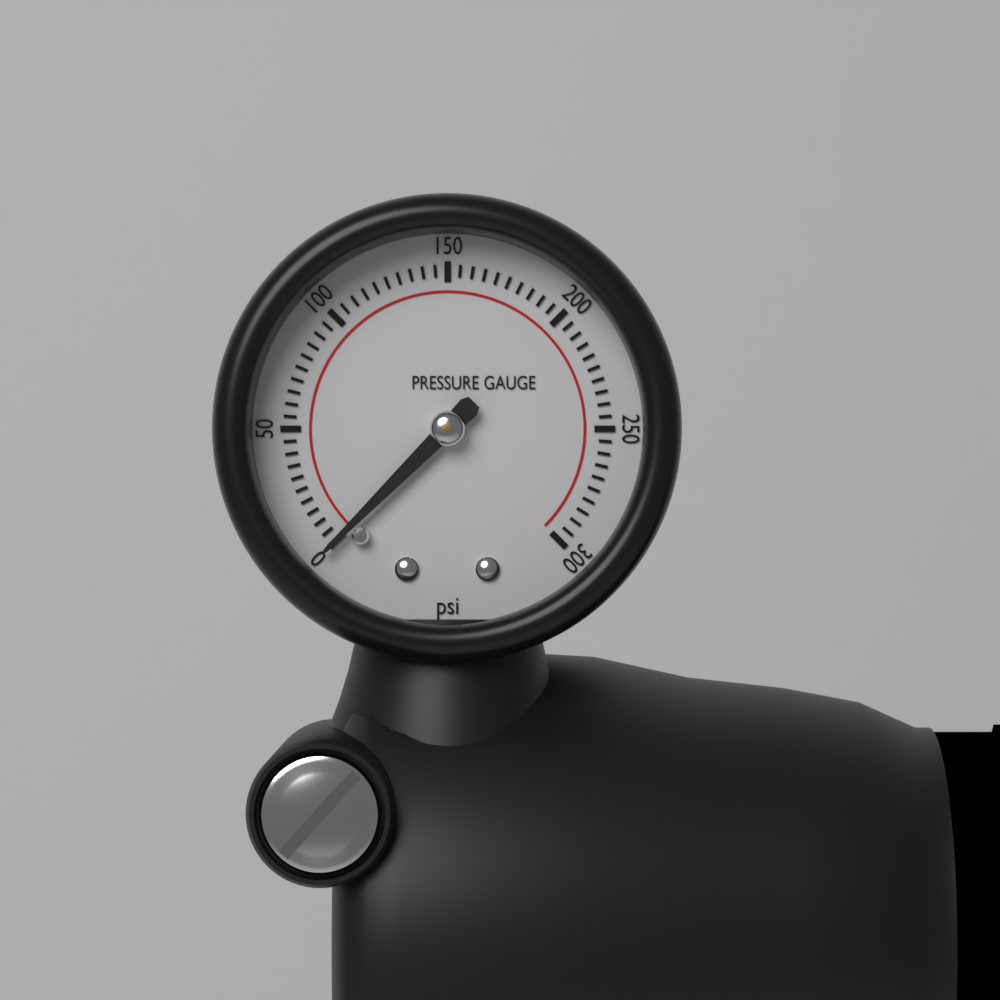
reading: 0 psi
